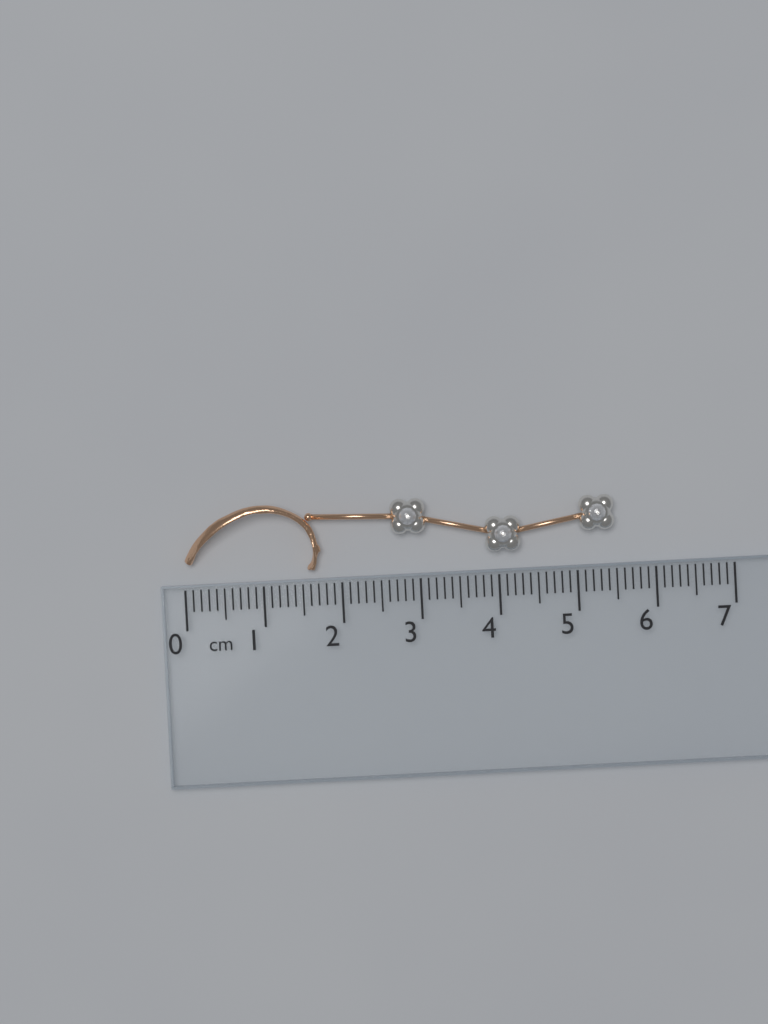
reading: 5.5 cm
